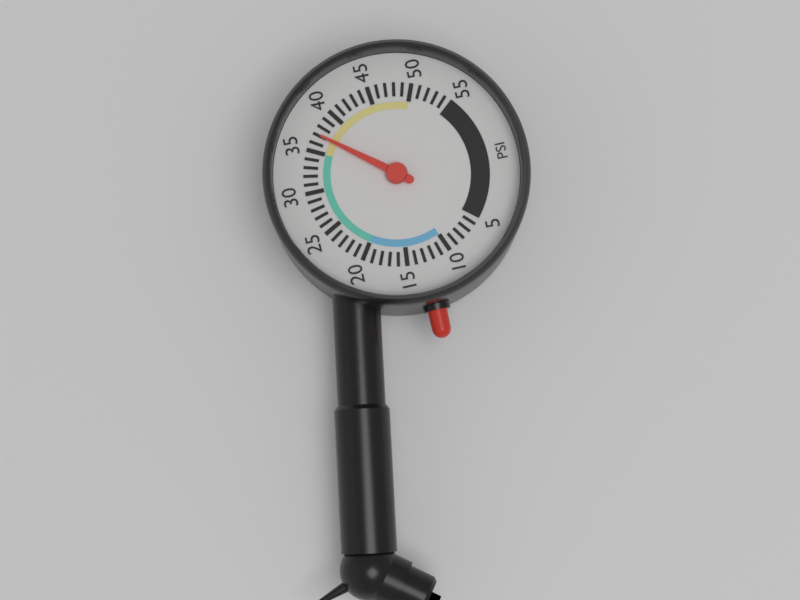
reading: 37 psi
